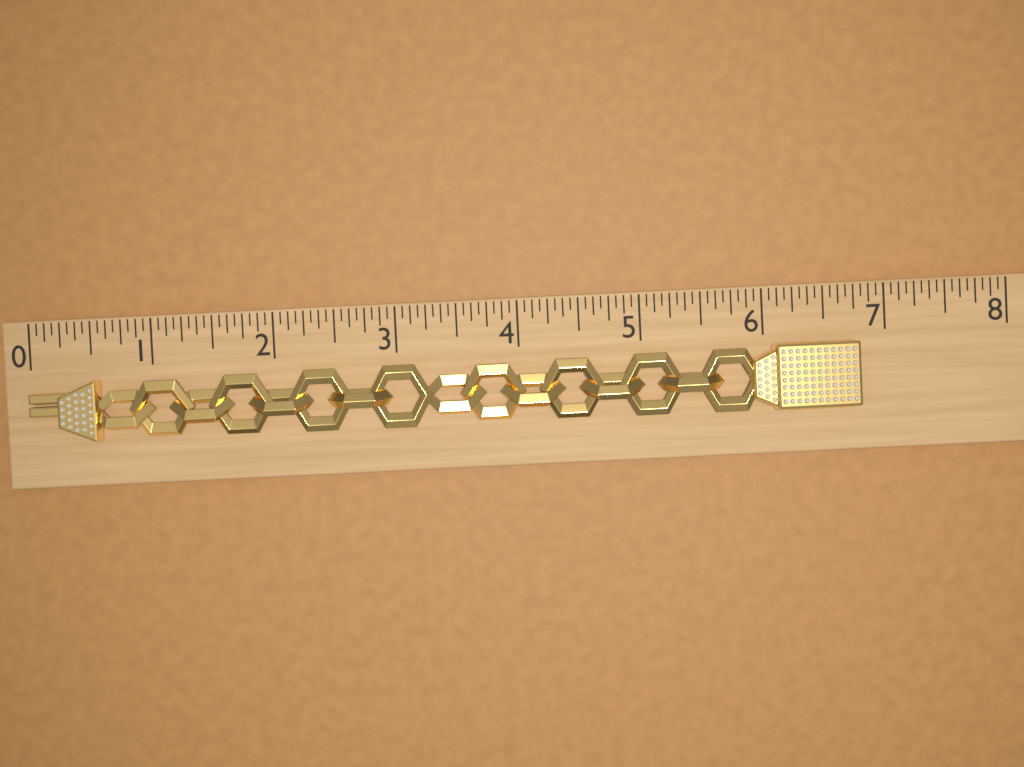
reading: 6.7500 (no unit)
